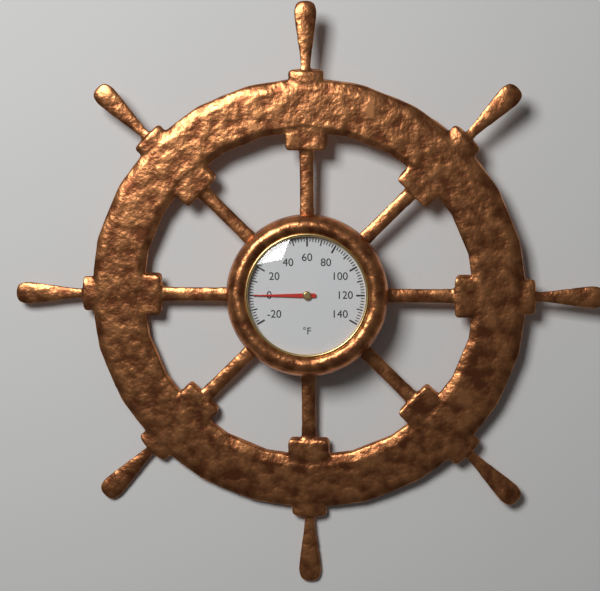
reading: 0 °F
